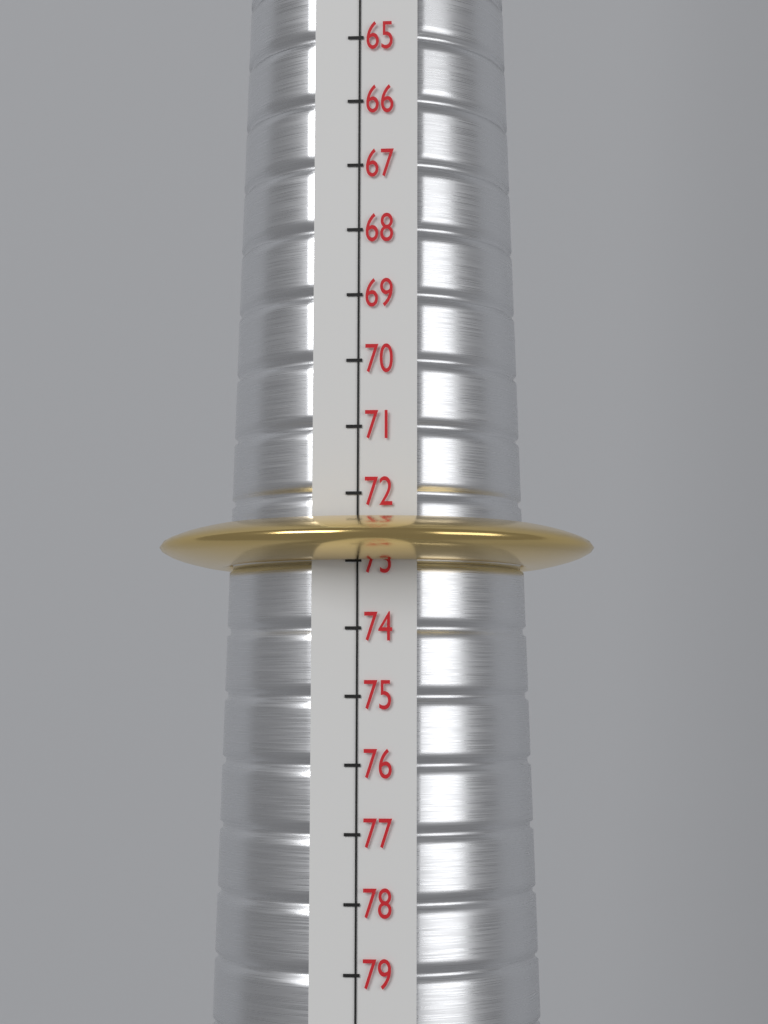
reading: 73 (no unit)
